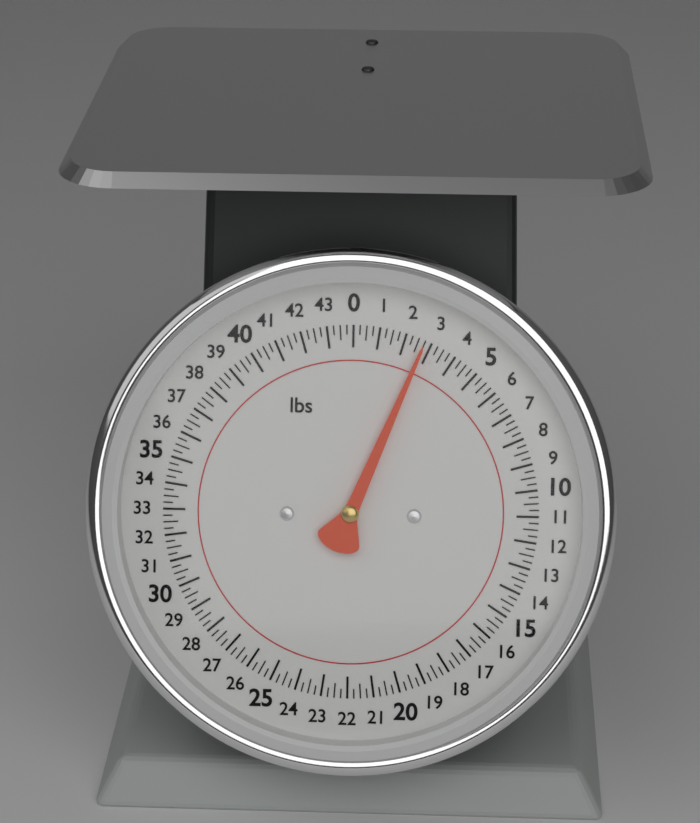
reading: 2.75 lbs
